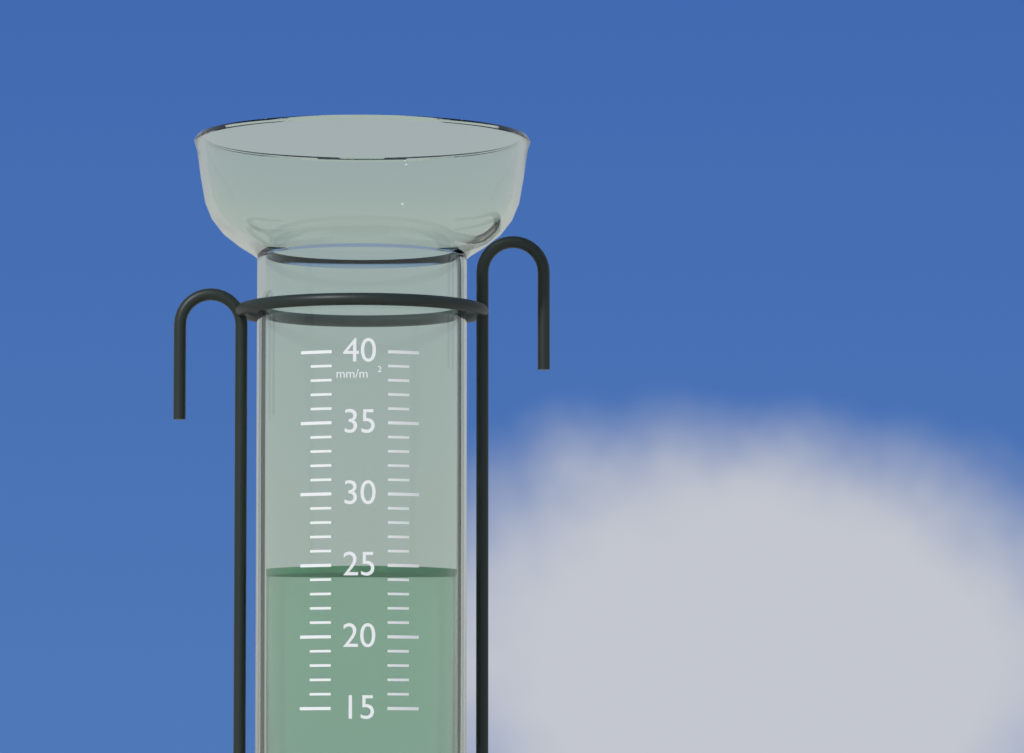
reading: 25 mm/m²
